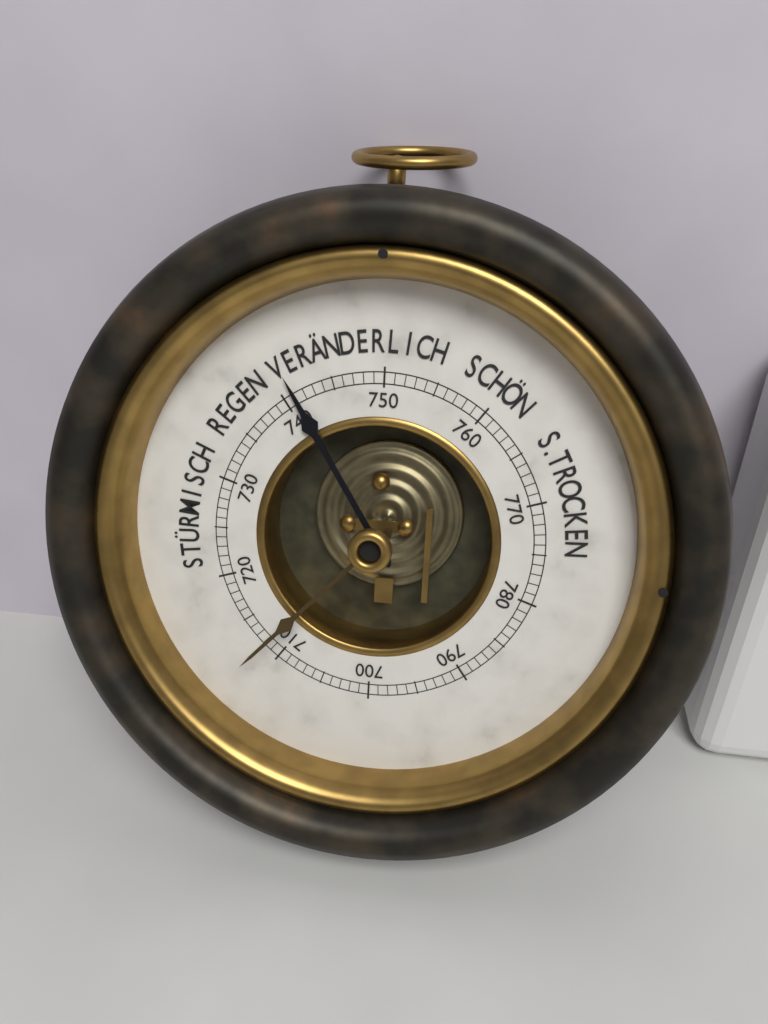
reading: 741 mmHg
